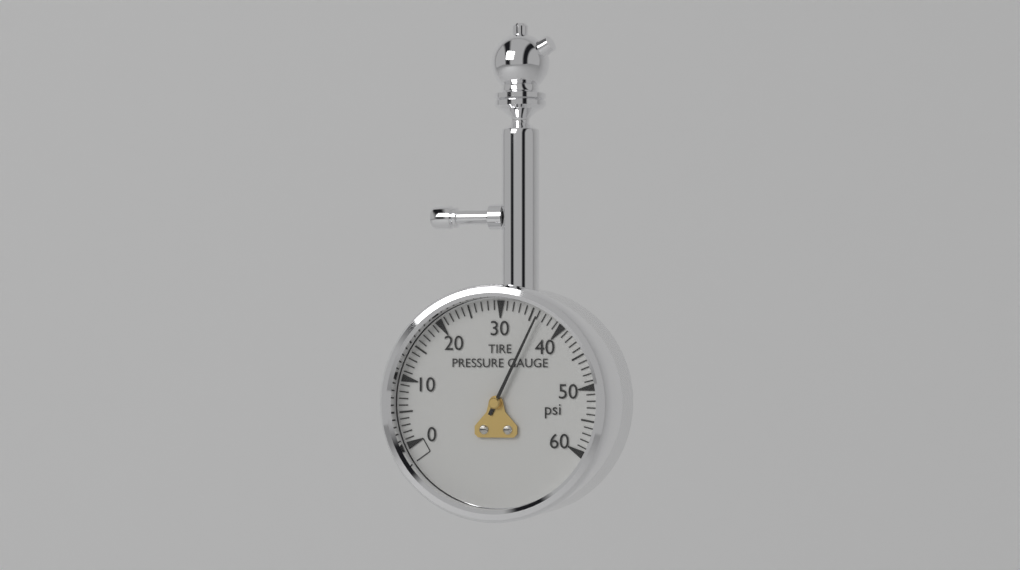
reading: 36 psi
